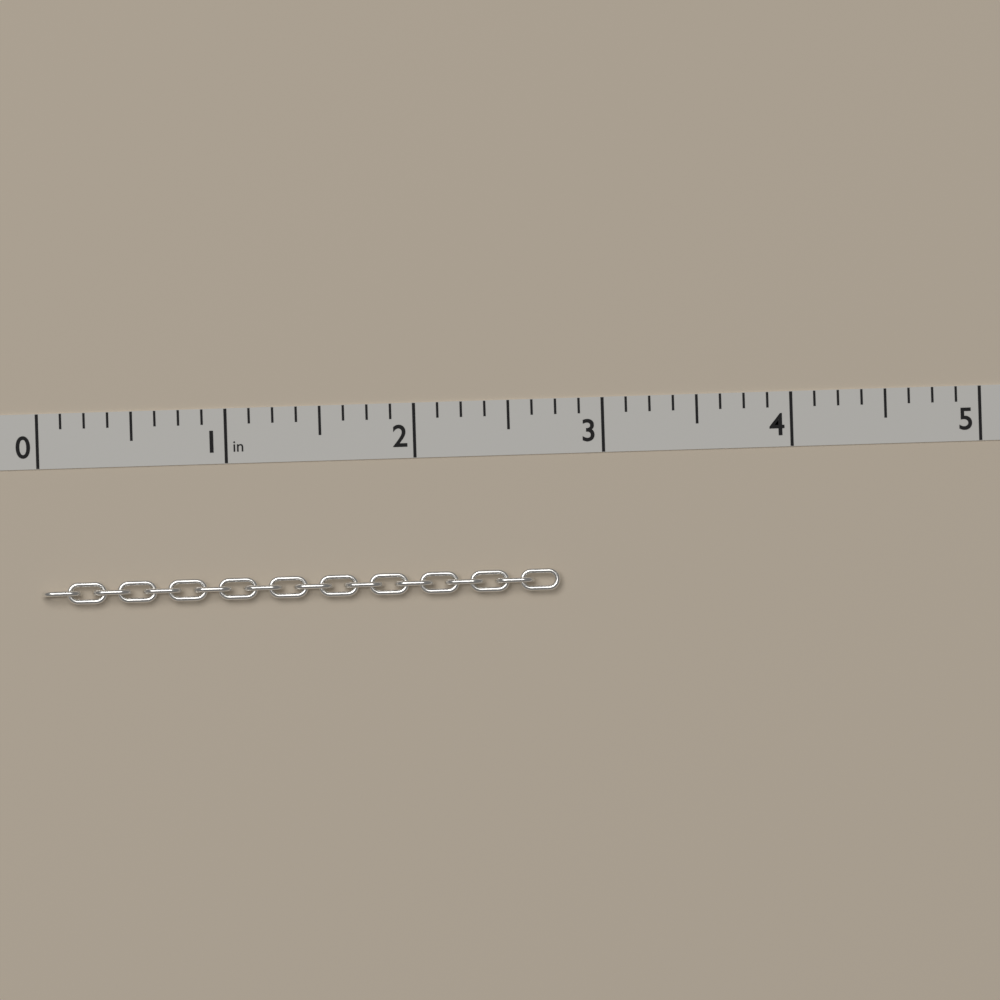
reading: 2.750 in
